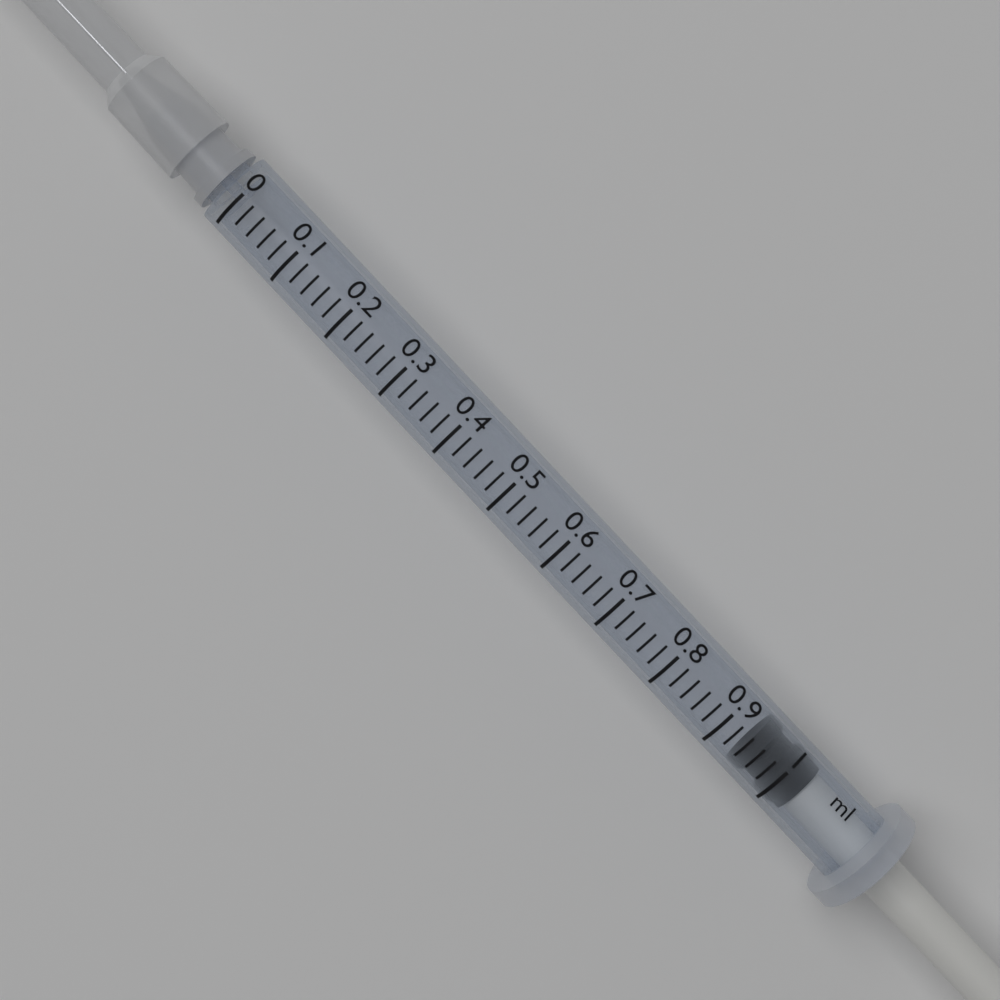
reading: 0.94 ml
